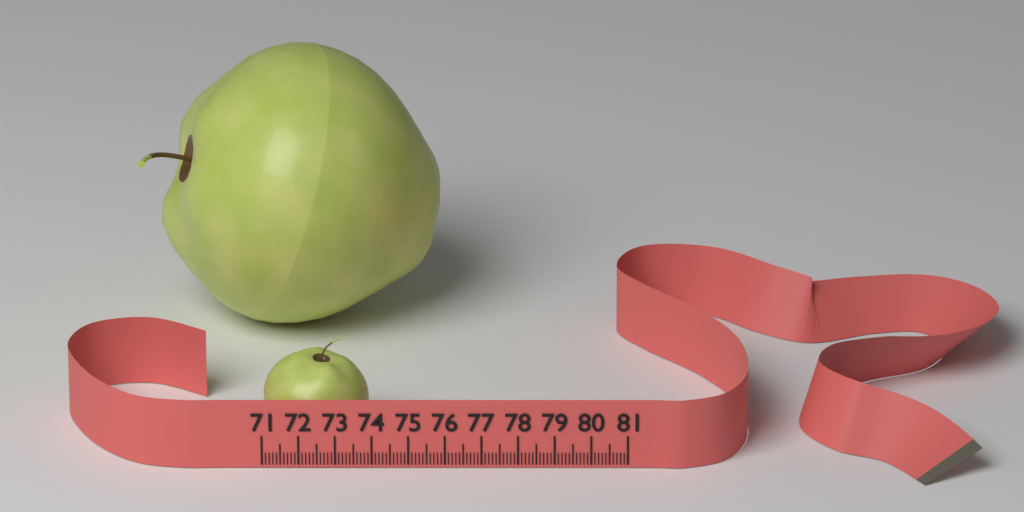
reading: 73.9 (no unit)
